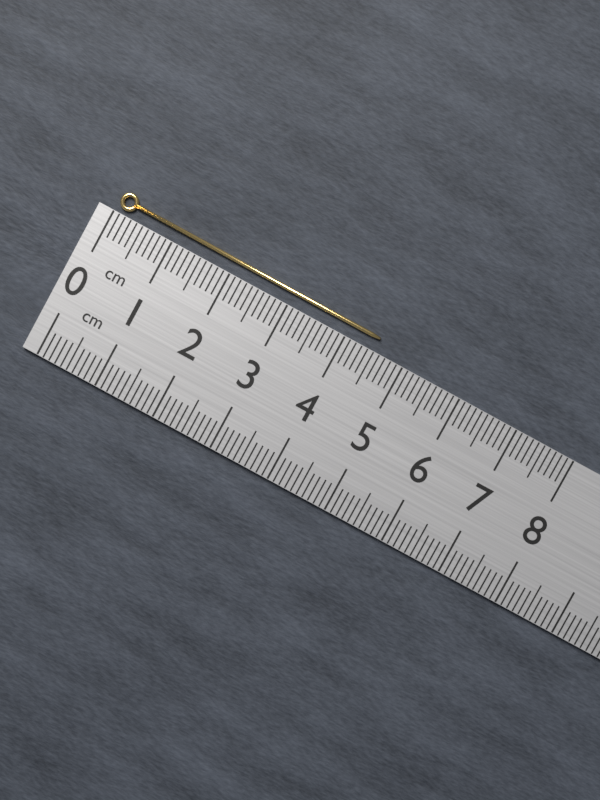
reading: 4.5 cm
